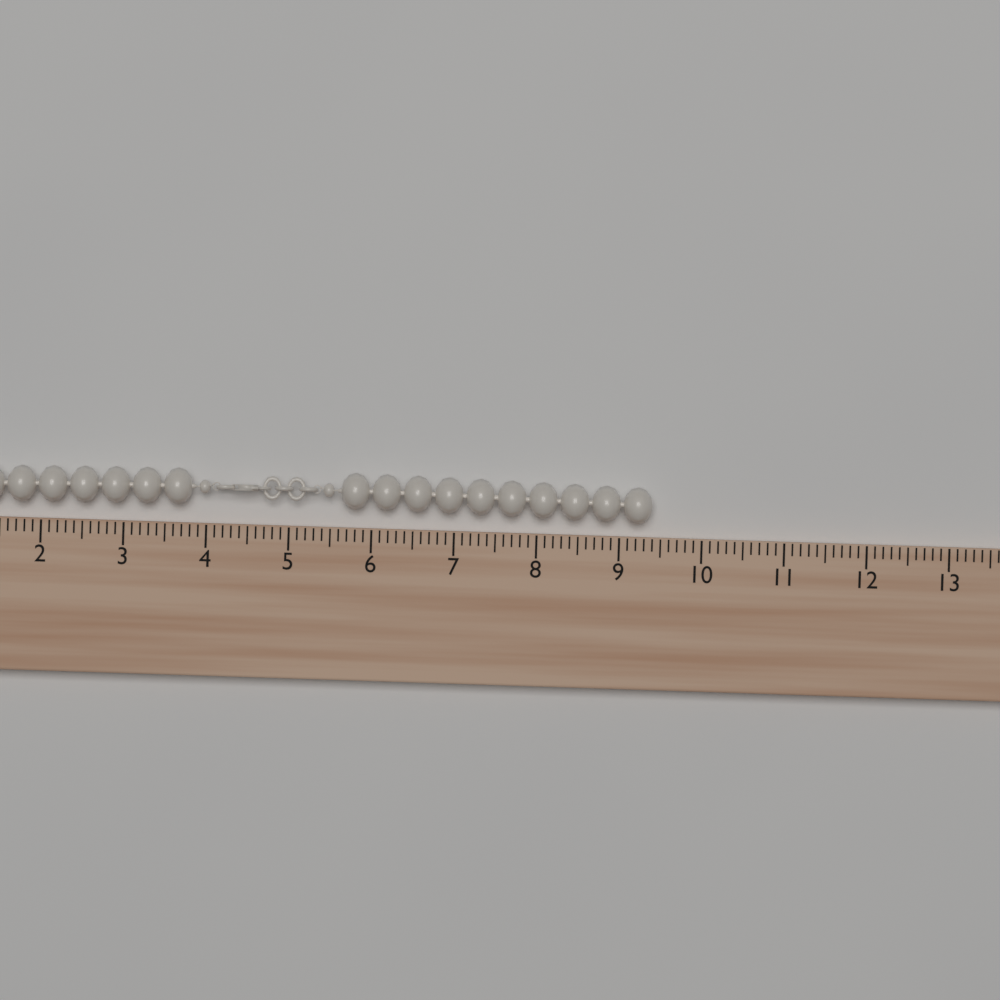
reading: 9.4 (no unit)
